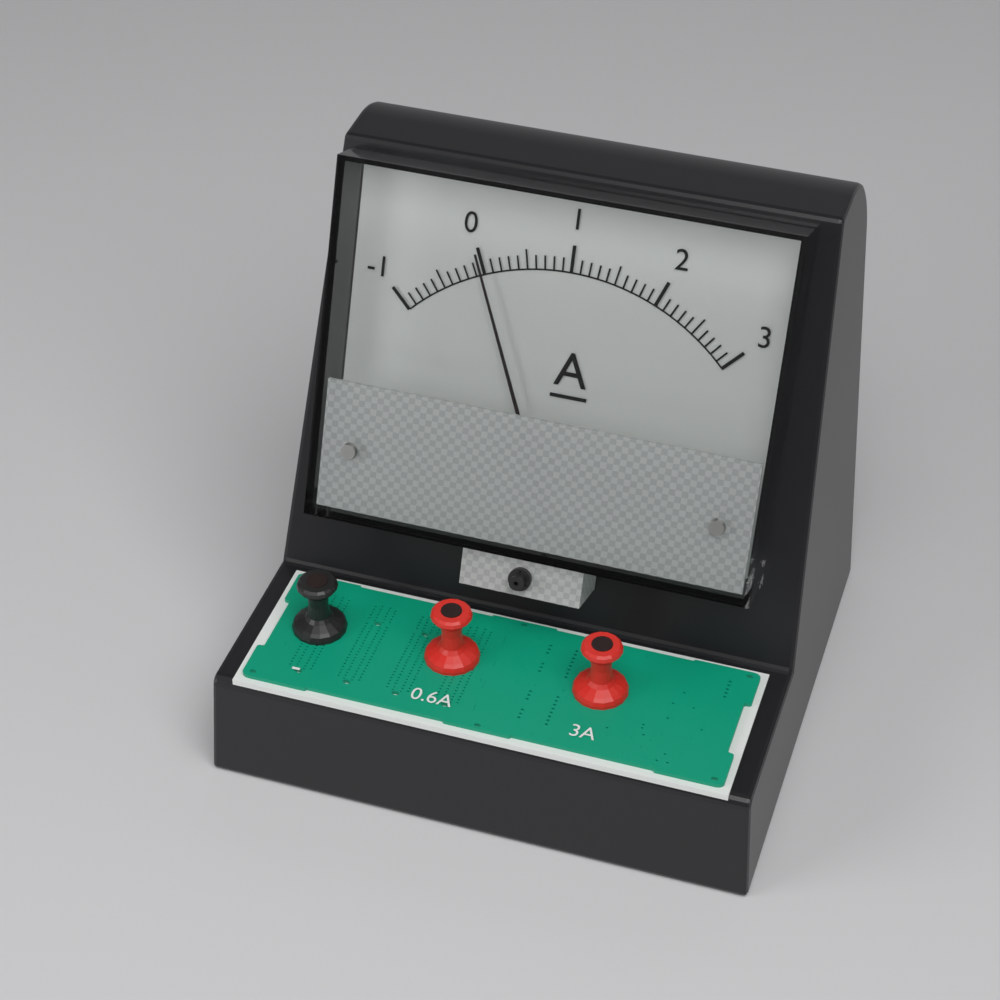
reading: 0.0 A
